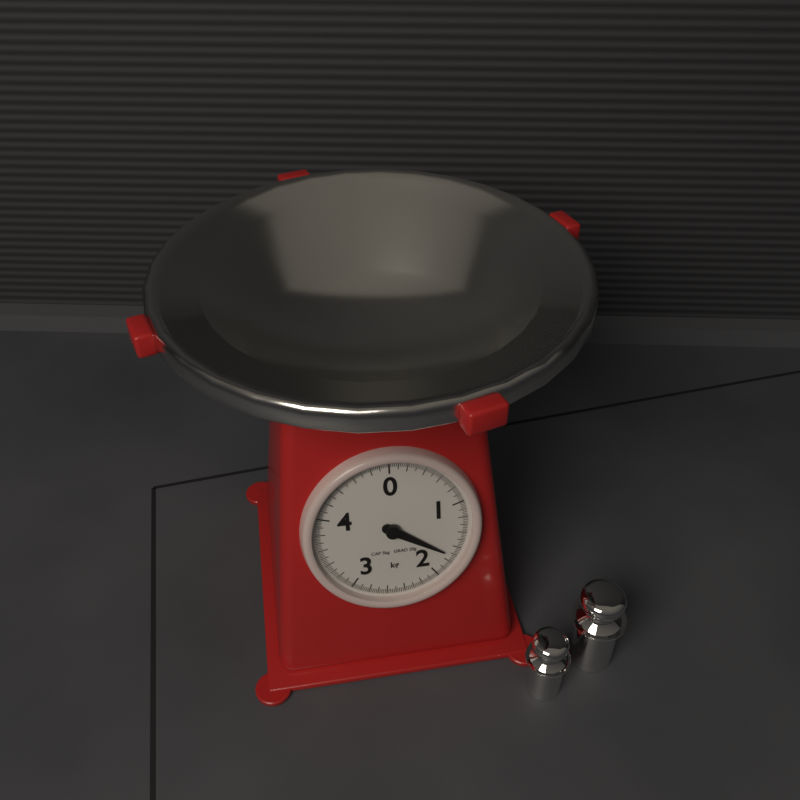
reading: 1.72 kg
